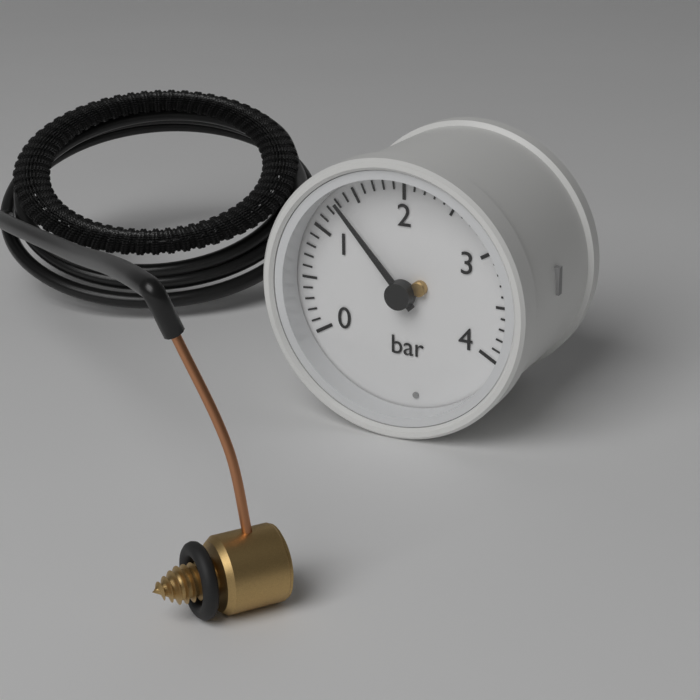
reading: 1.3 bar
